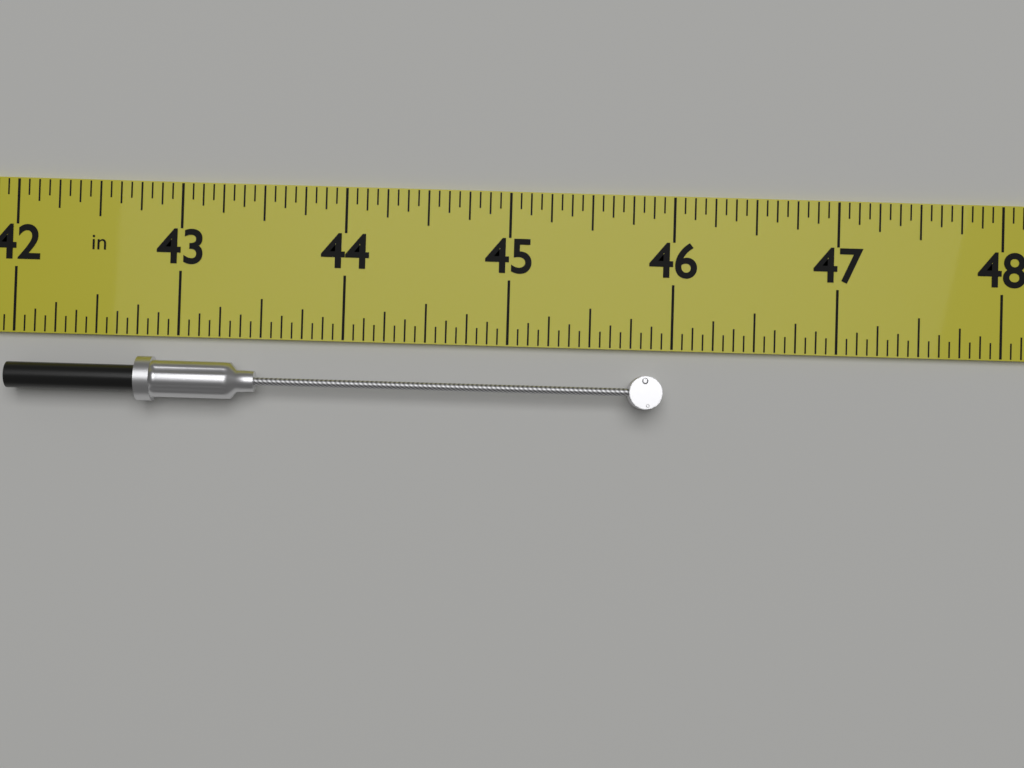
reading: 45.9375 in
